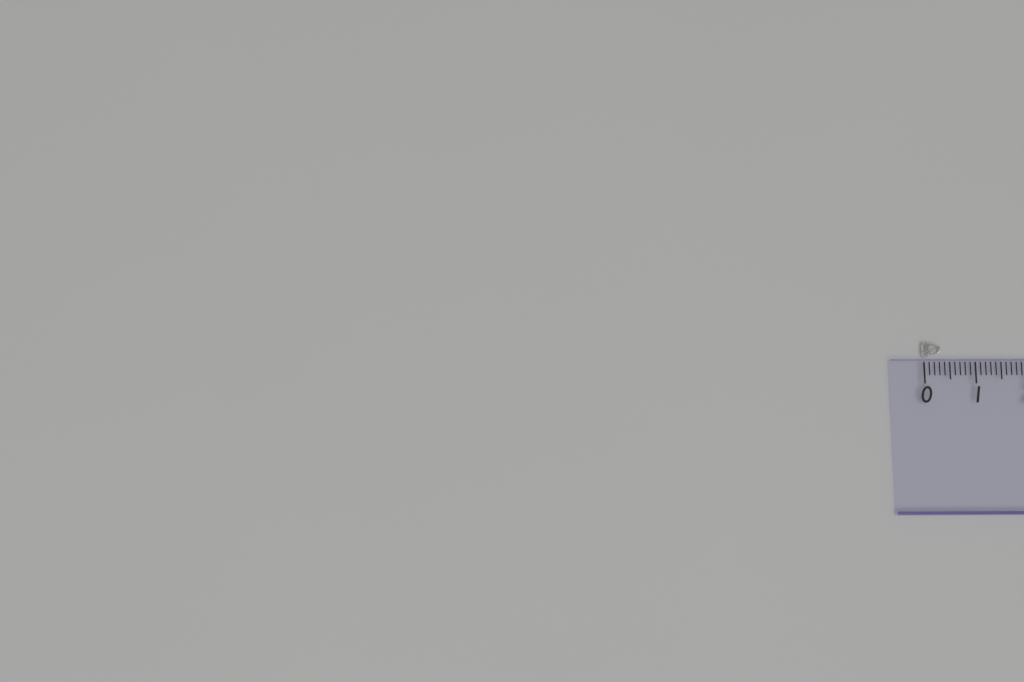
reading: 0.4 (no unit)
